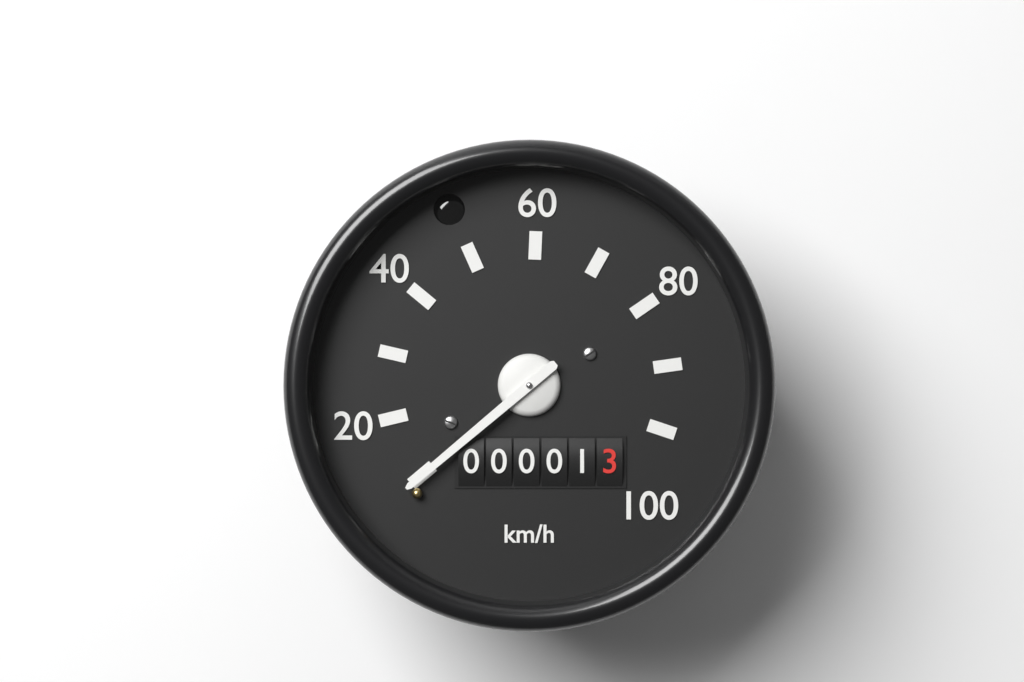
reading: 10 km/h
